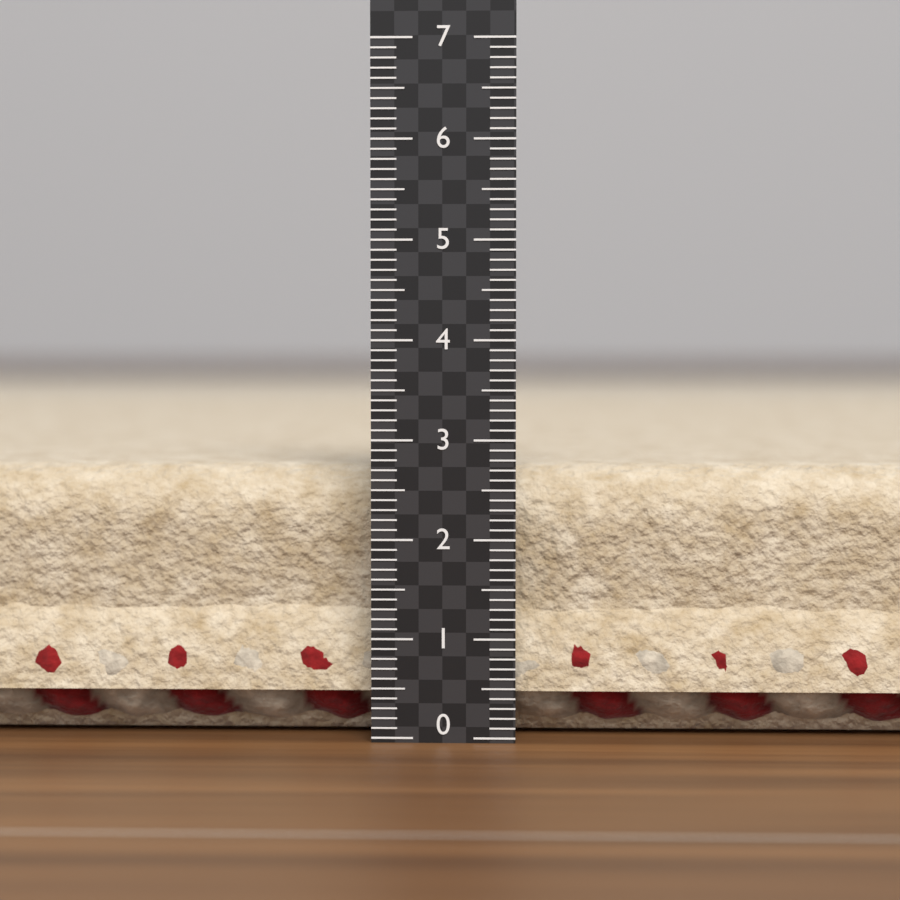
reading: 2.7 (no unit)
